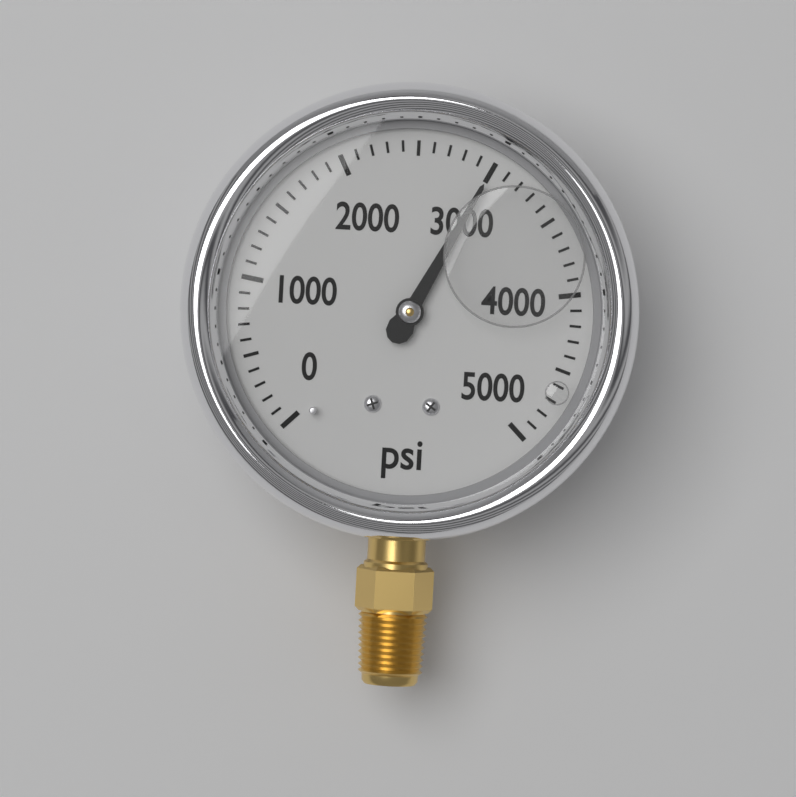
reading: 3000 psi
